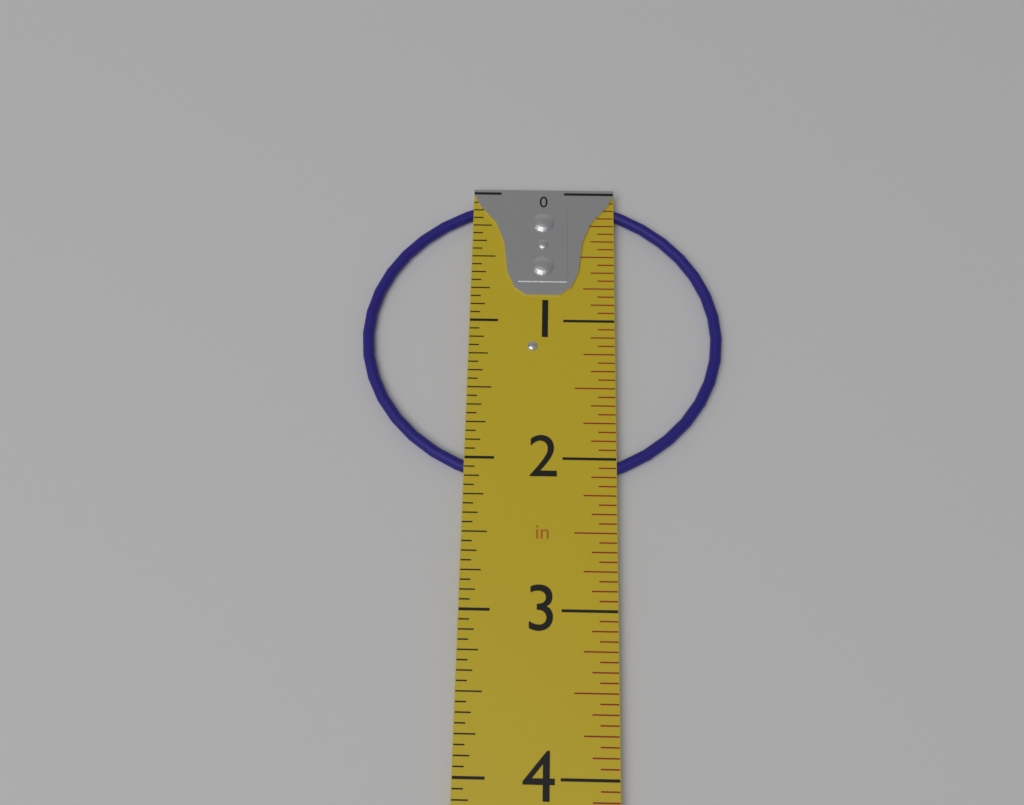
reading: 2.1875 in
